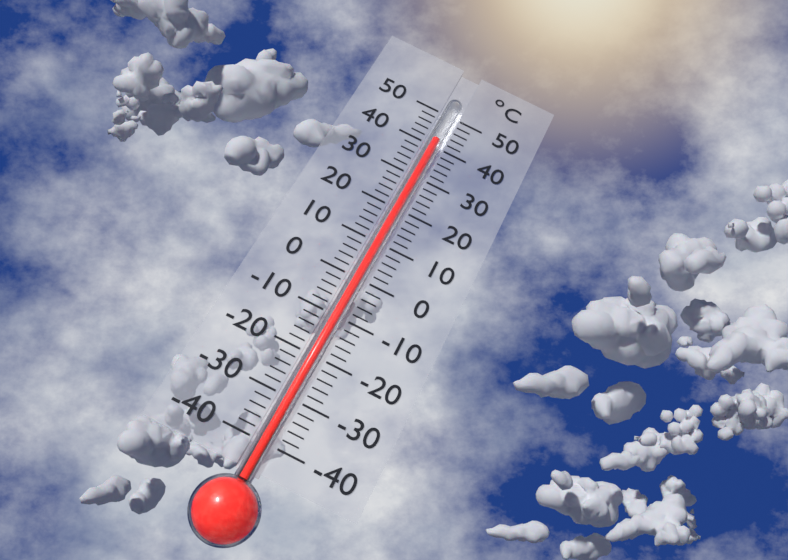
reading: 42 °C
